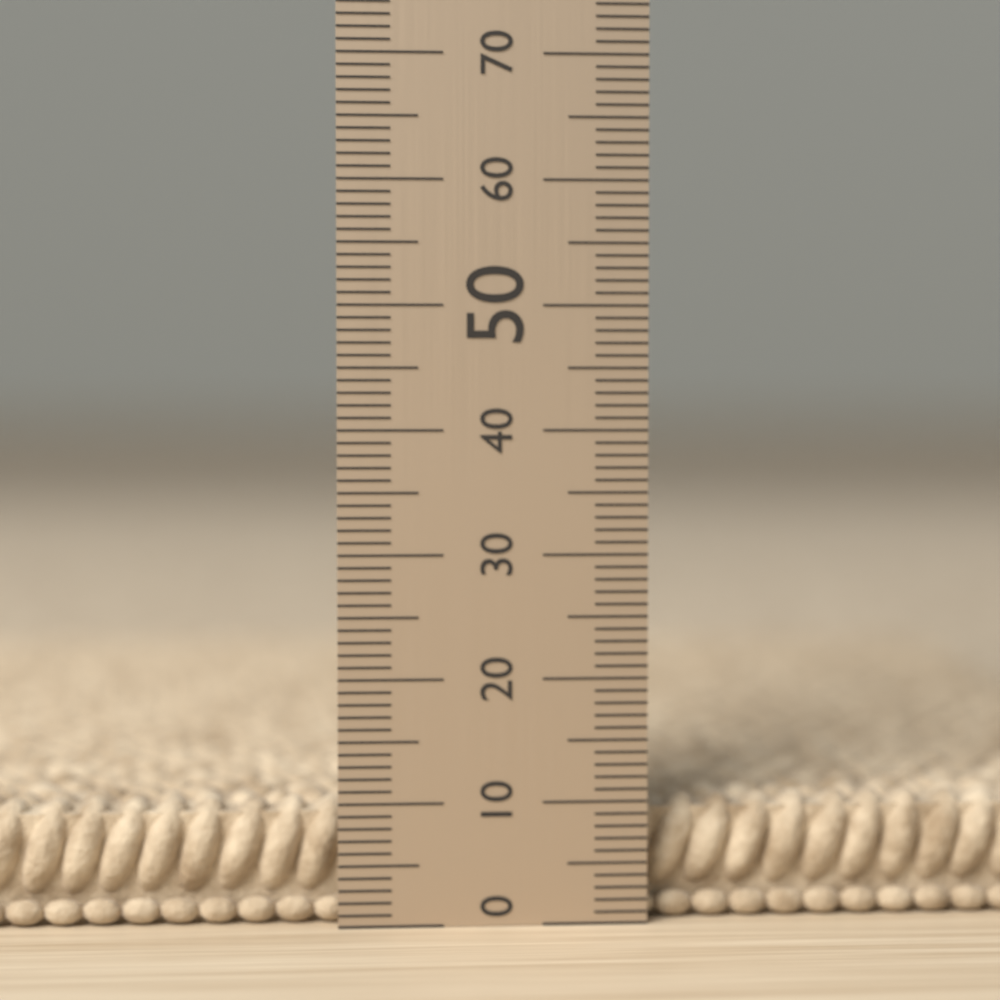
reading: 10 (no unit)
